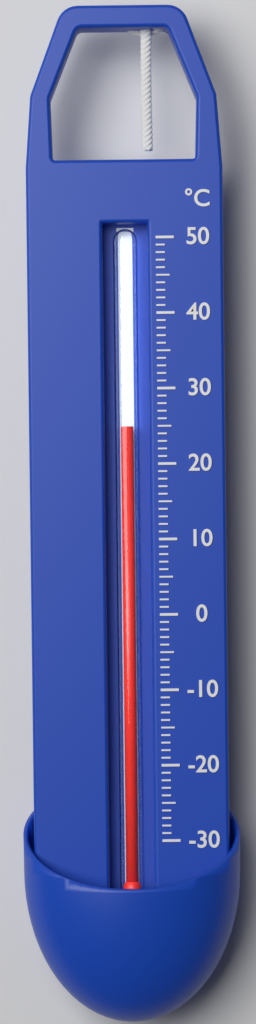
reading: 25 °C
